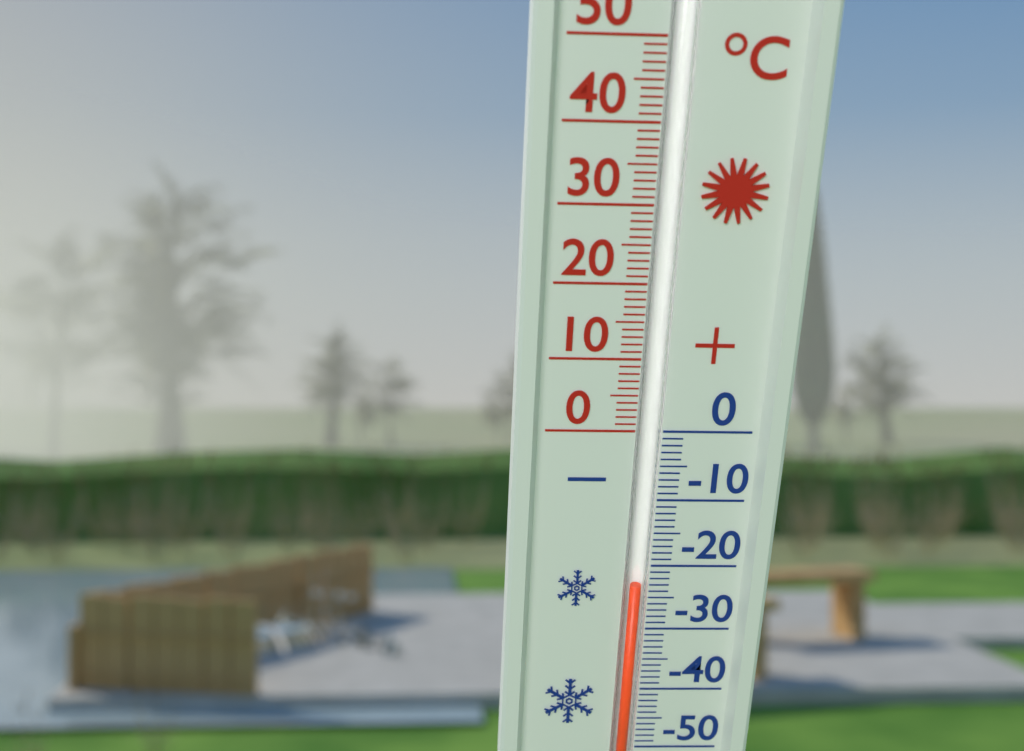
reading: -23 °C
